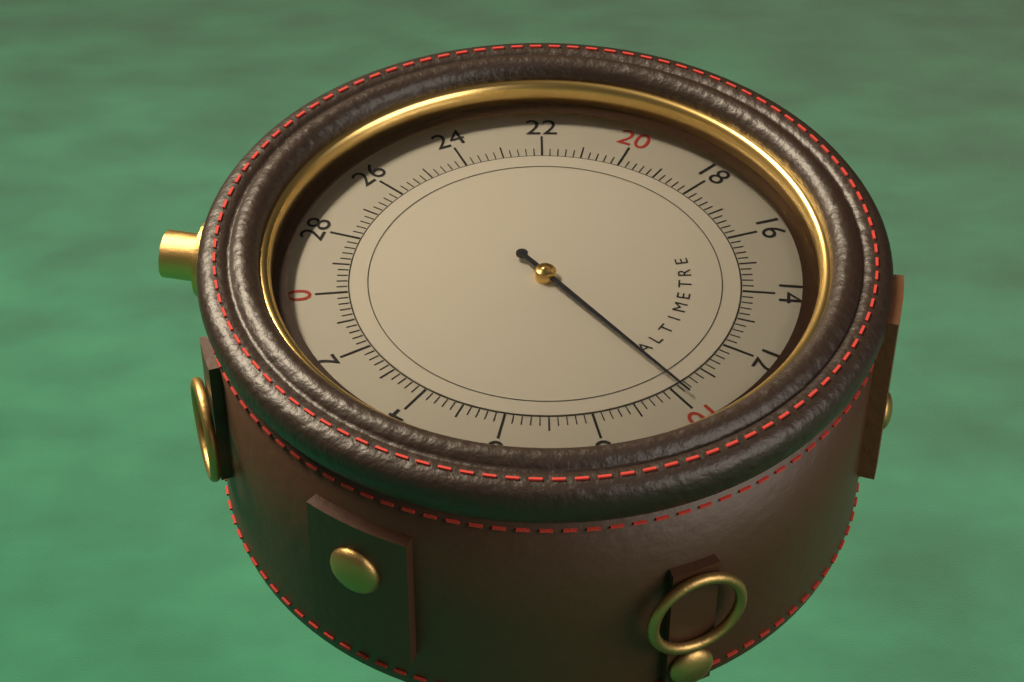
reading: 10.2 (no unit)
